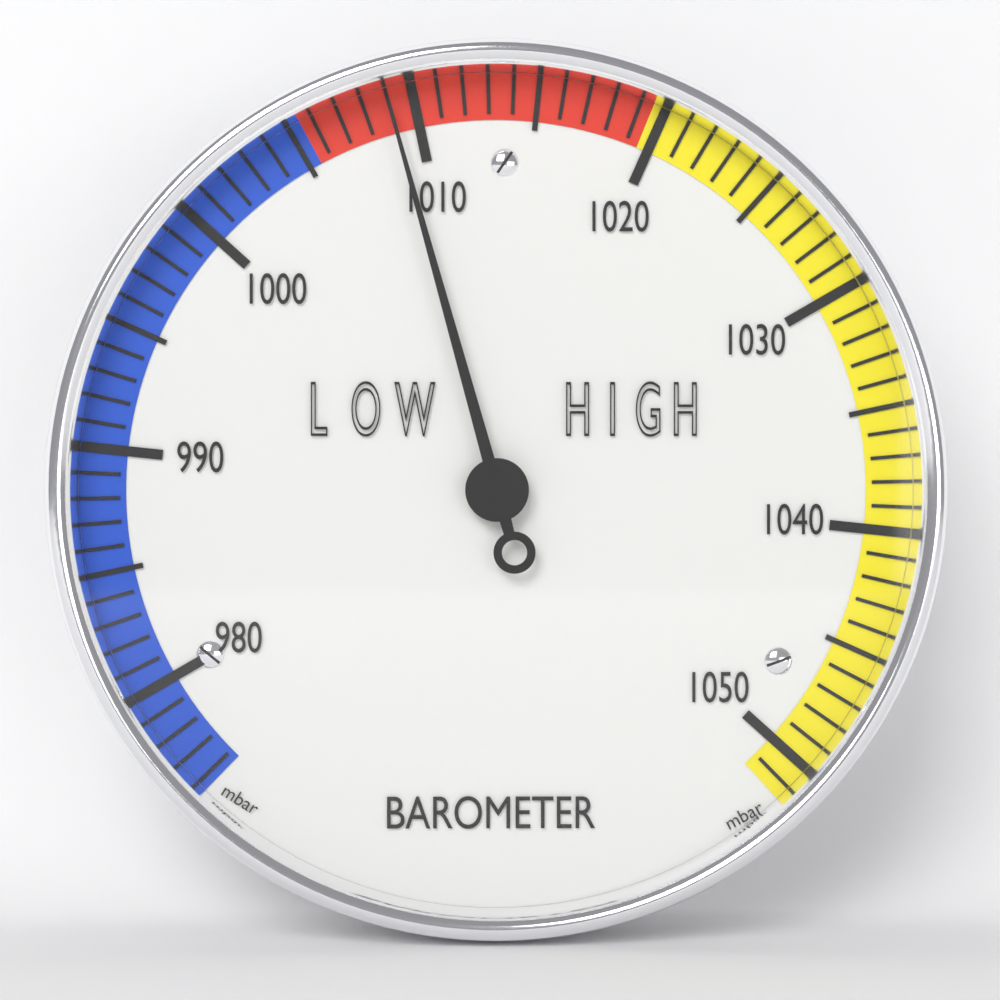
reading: 1009 mbar
